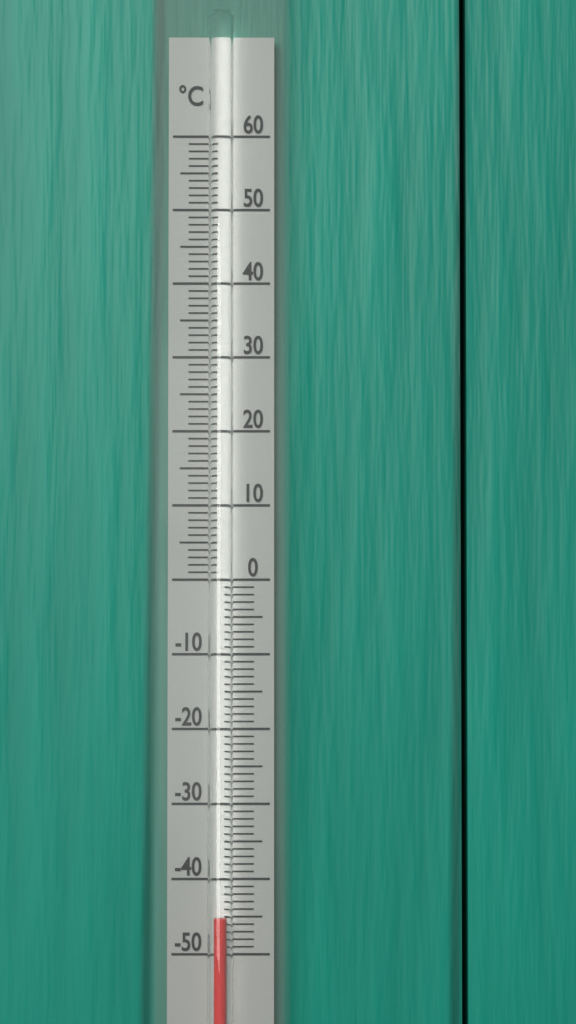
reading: -45 °C
